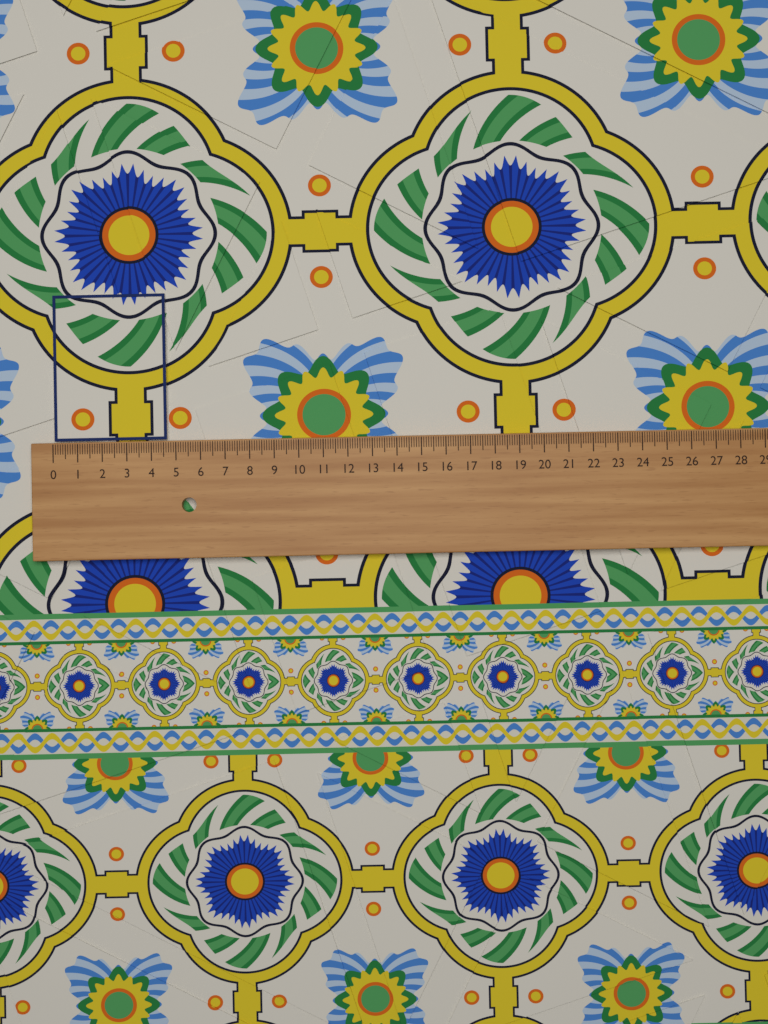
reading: 4.6 (no unit)
